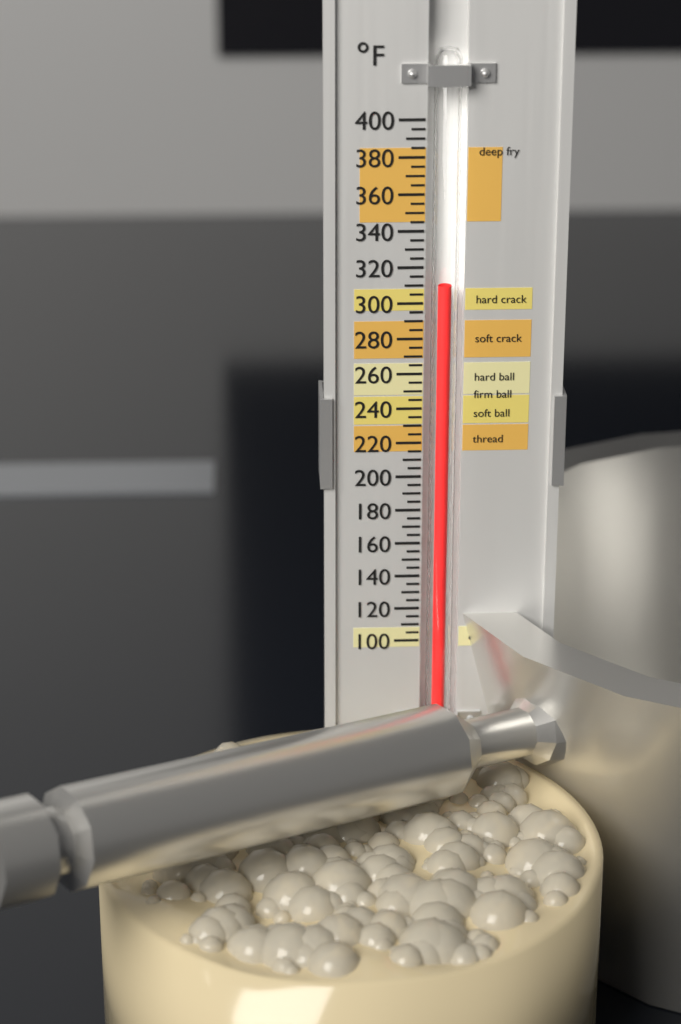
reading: 310 °F
